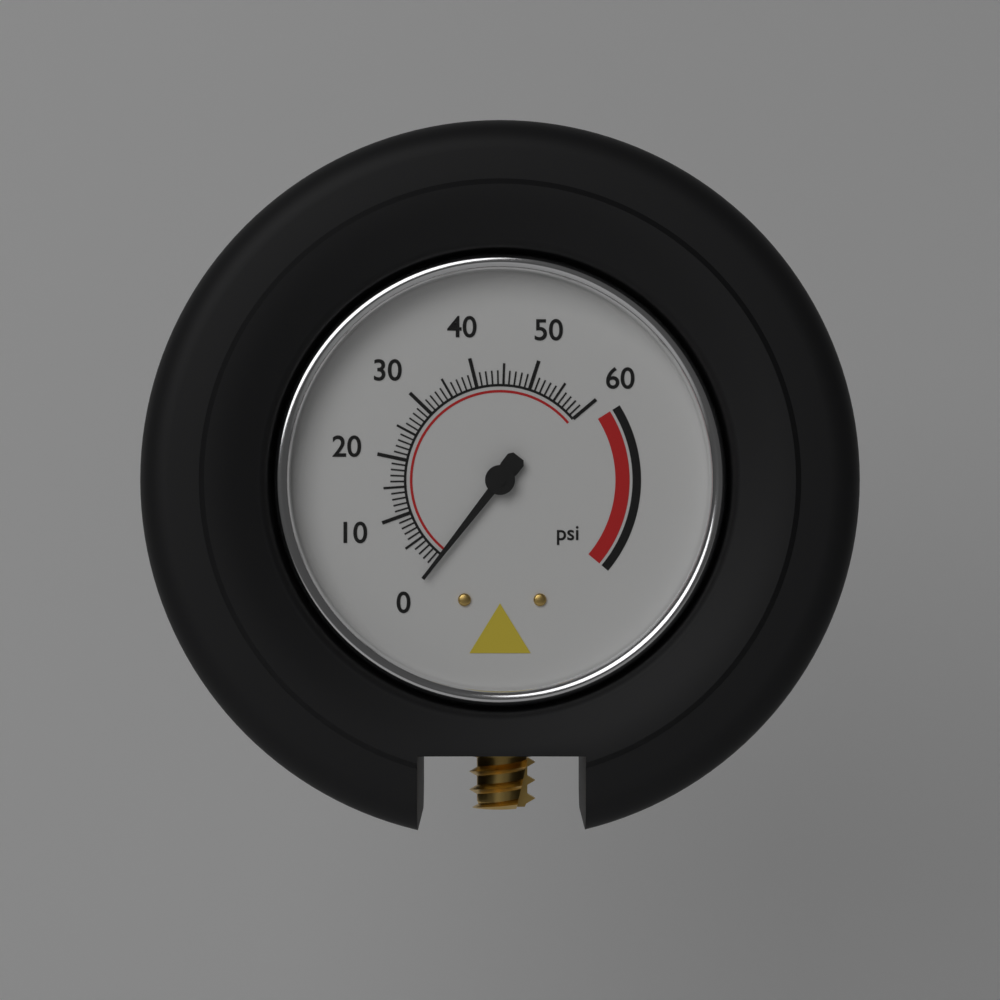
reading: 0 psi
